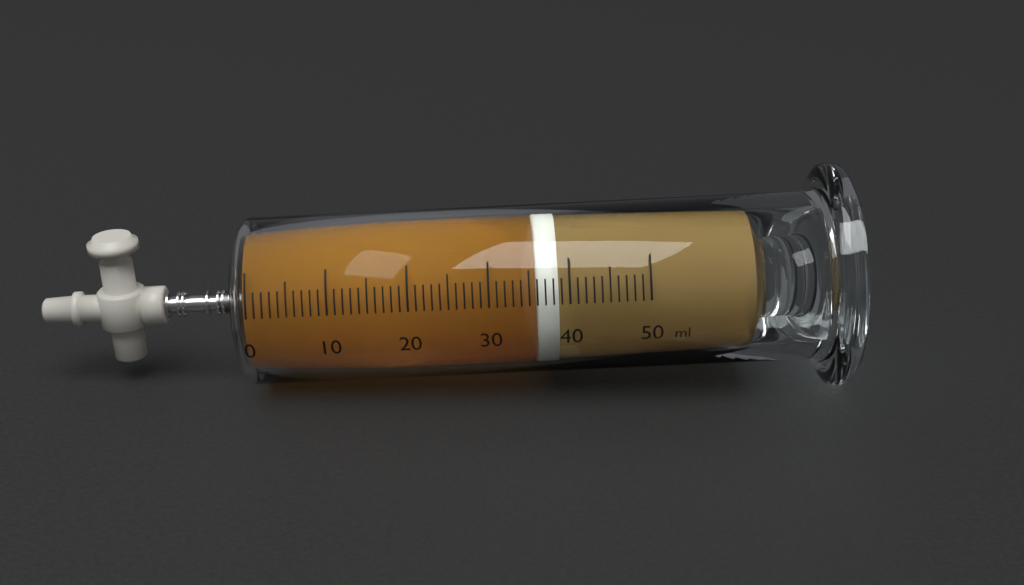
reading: 36 ml
